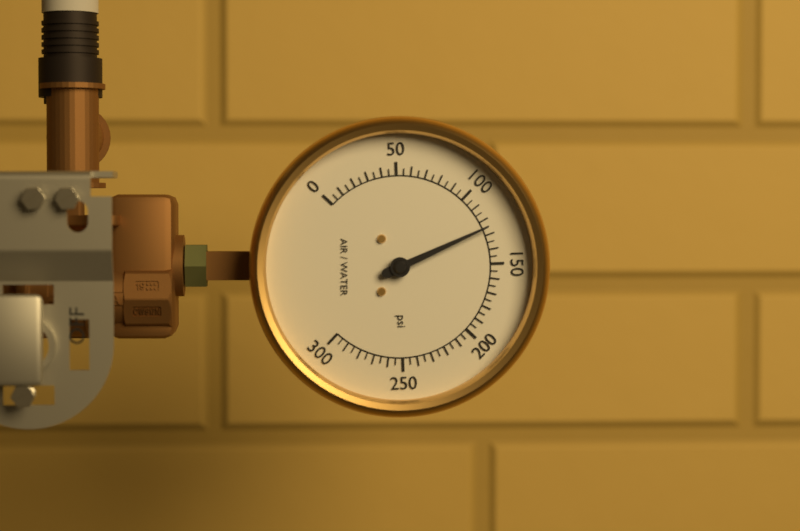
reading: 125 psi
